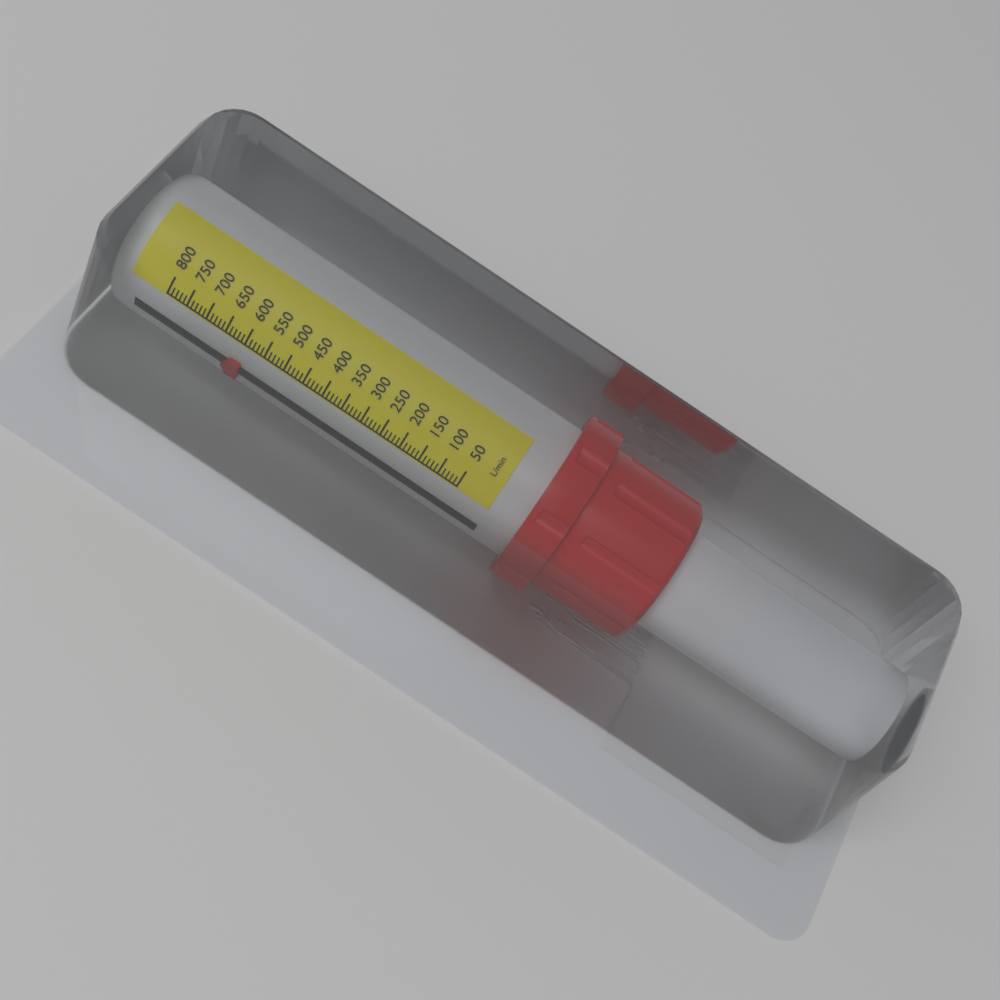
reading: 590 L/min
